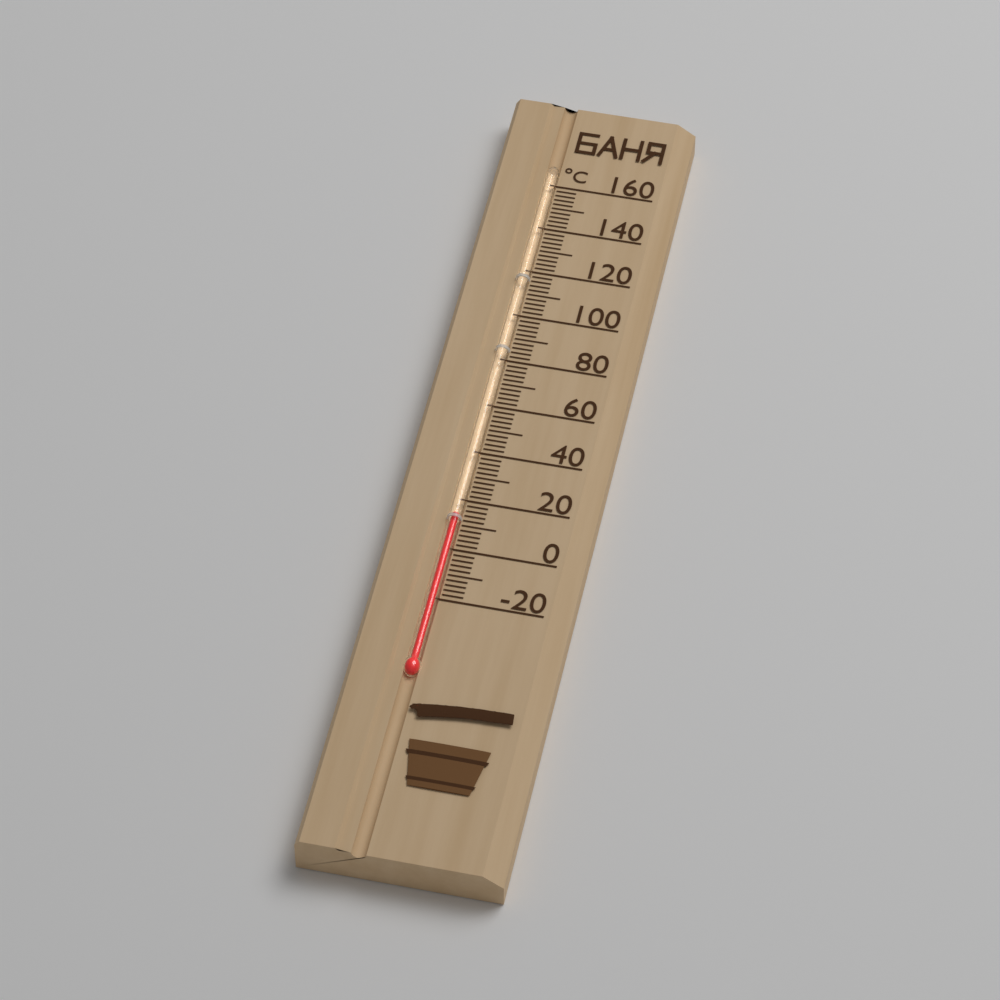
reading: 14 °C
